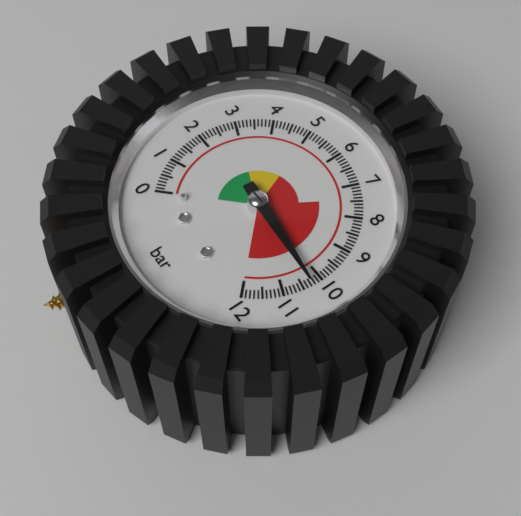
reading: 10.3 bar
